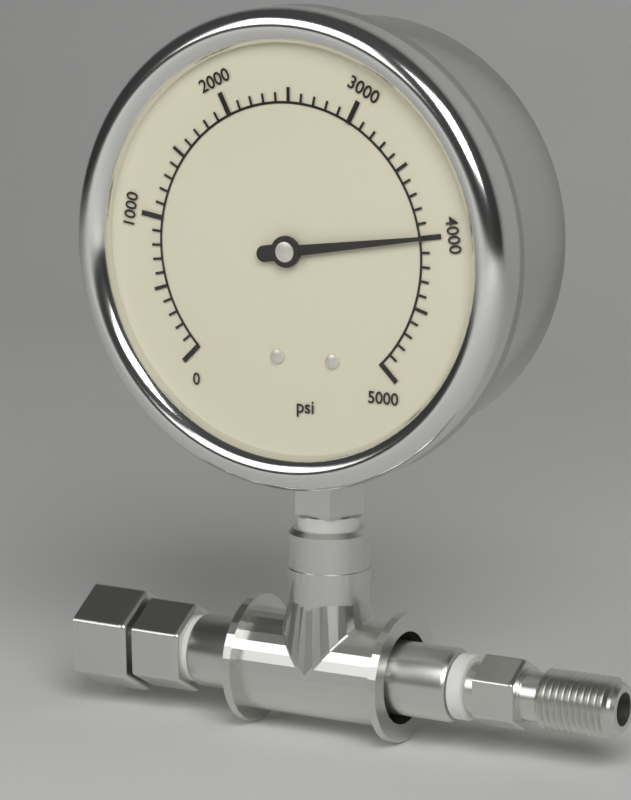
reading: 4000 psi
